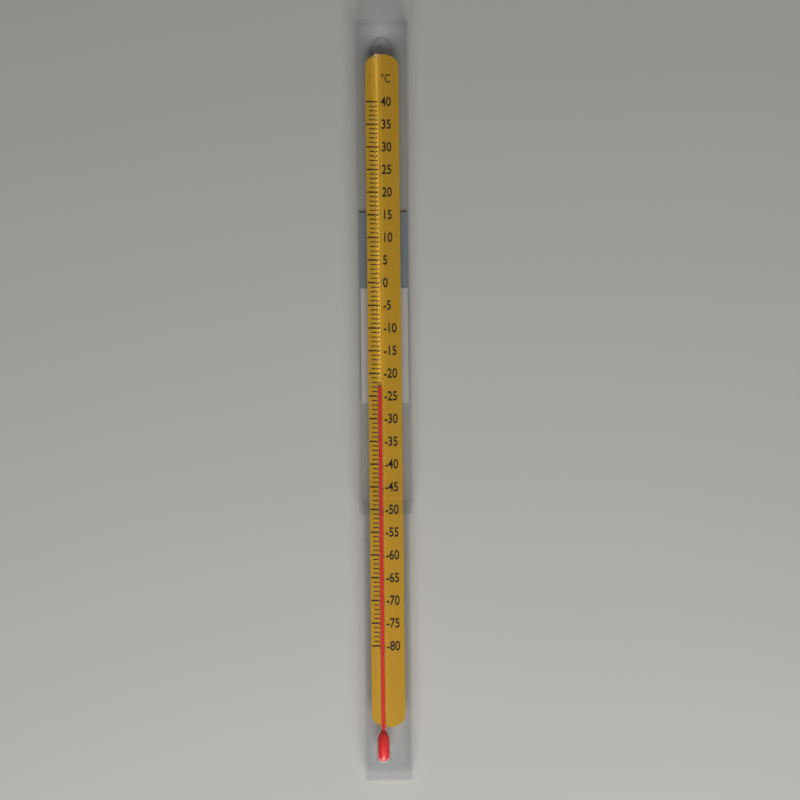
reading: -23 °C
